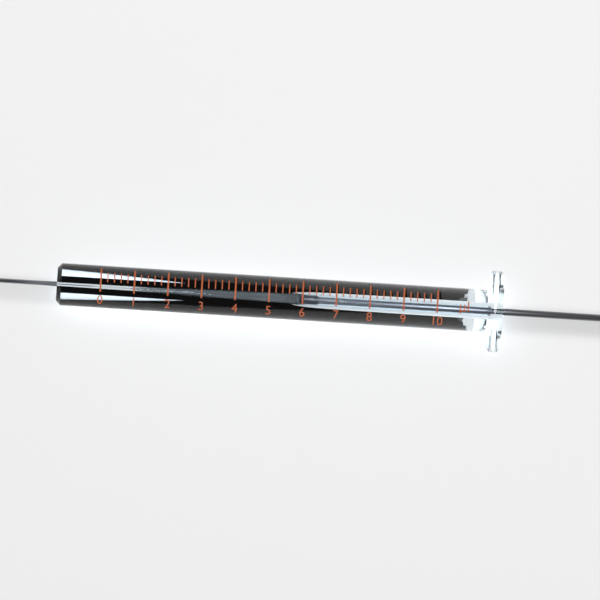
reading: 6.0 µl
